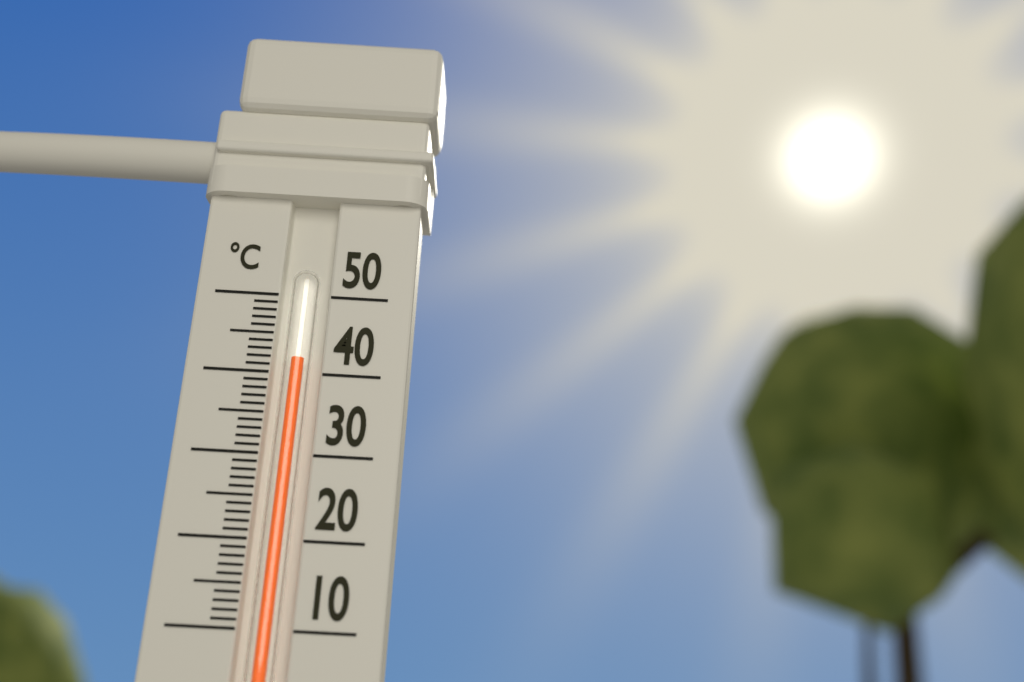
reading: 42 °C
